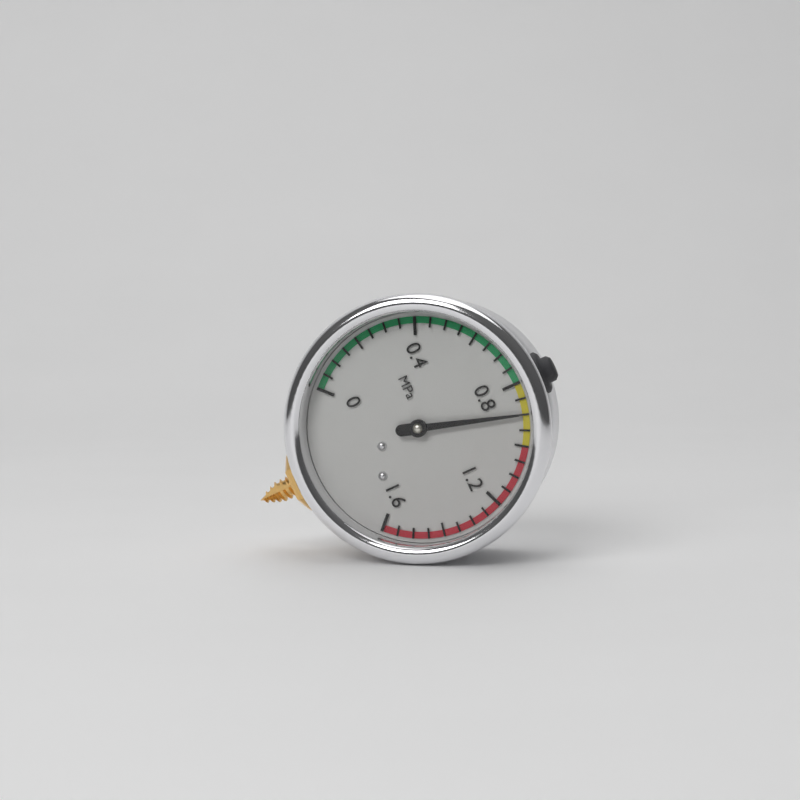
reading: 0.90 MPa
